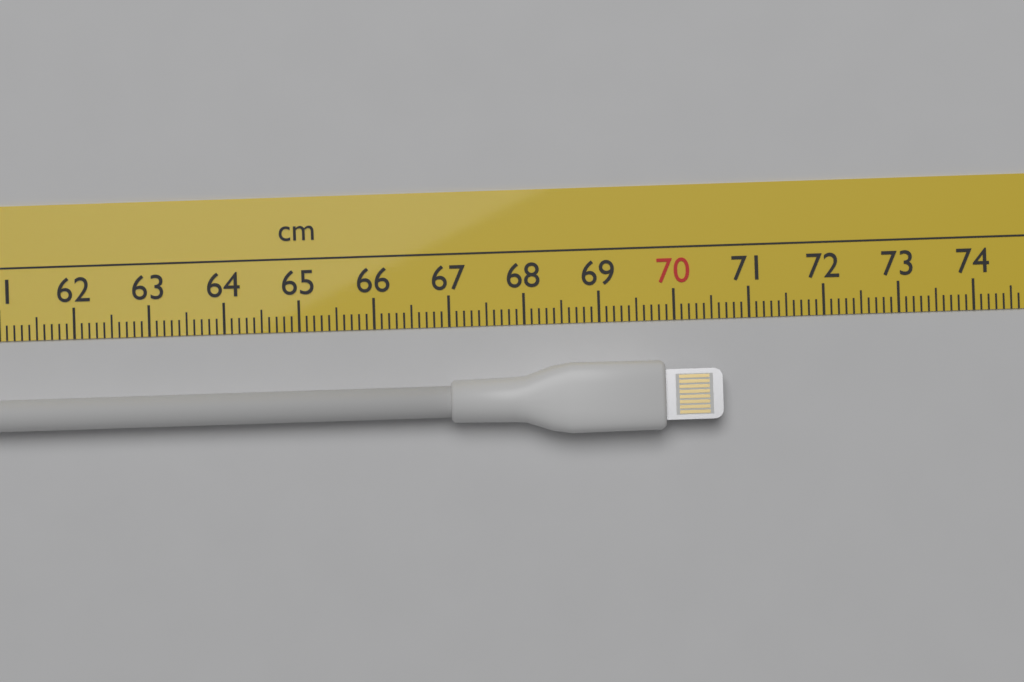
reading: 70.6 cm
